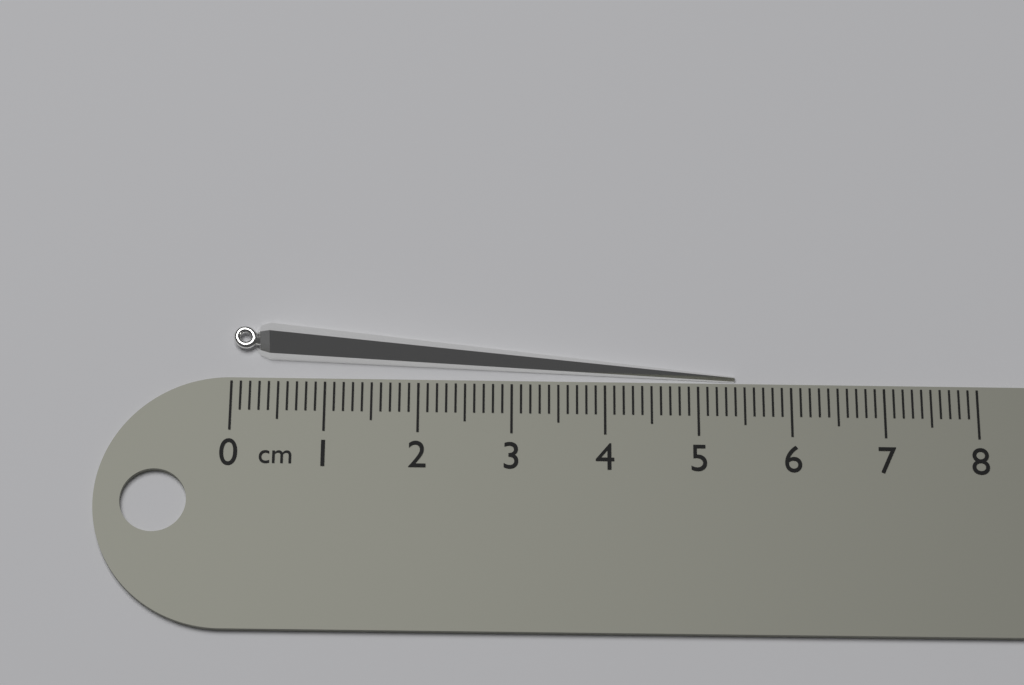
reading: 5.4 cm
